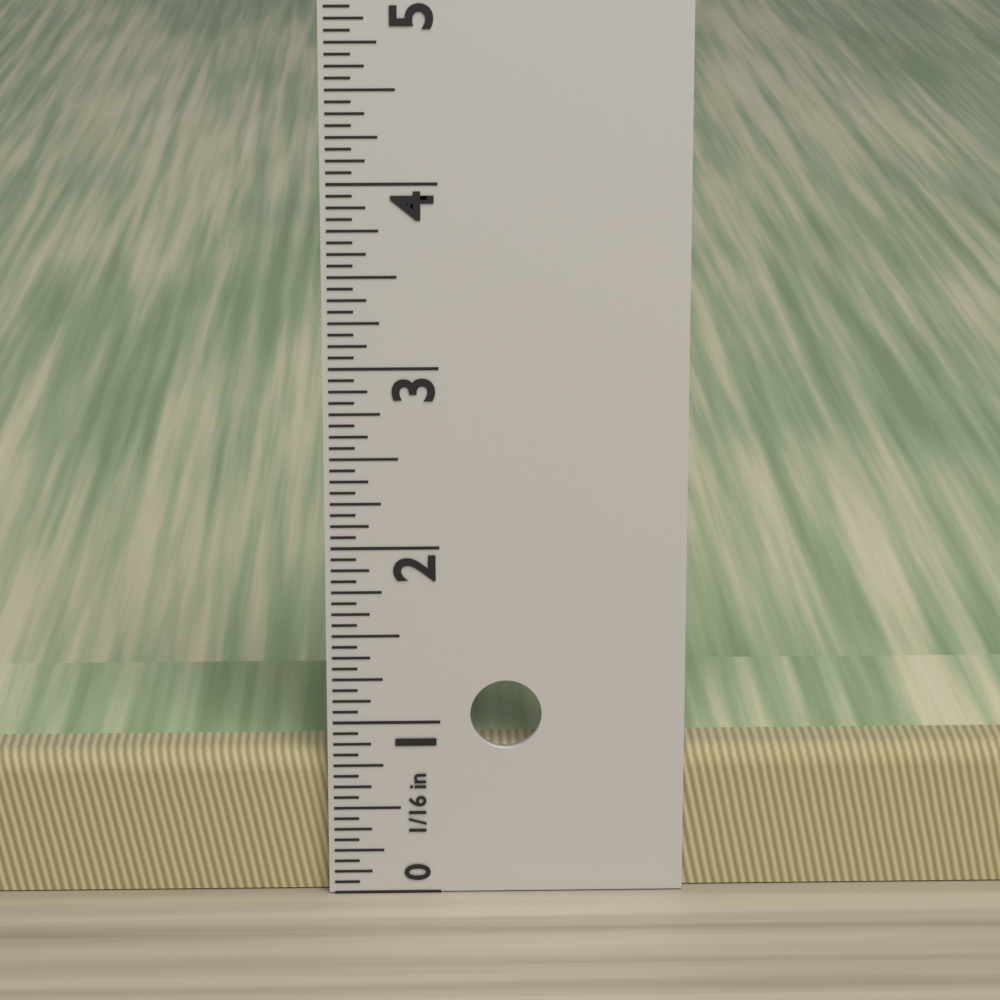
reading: 0.8125 in
